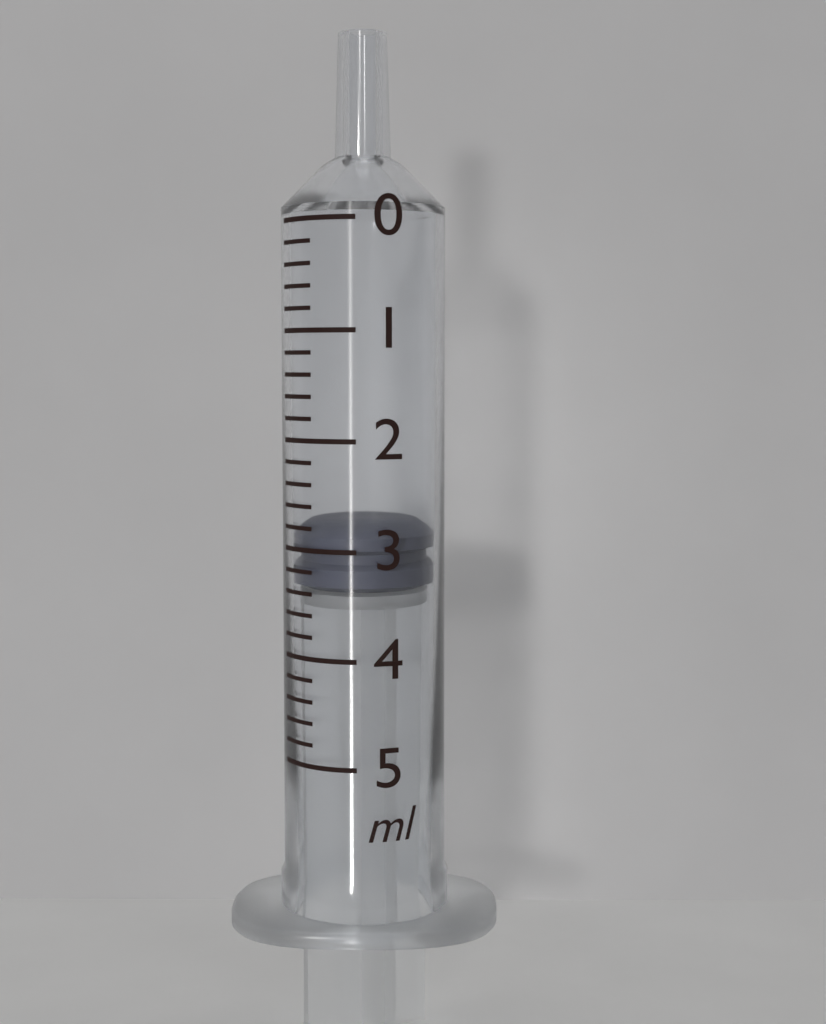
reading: 2.8 ml
